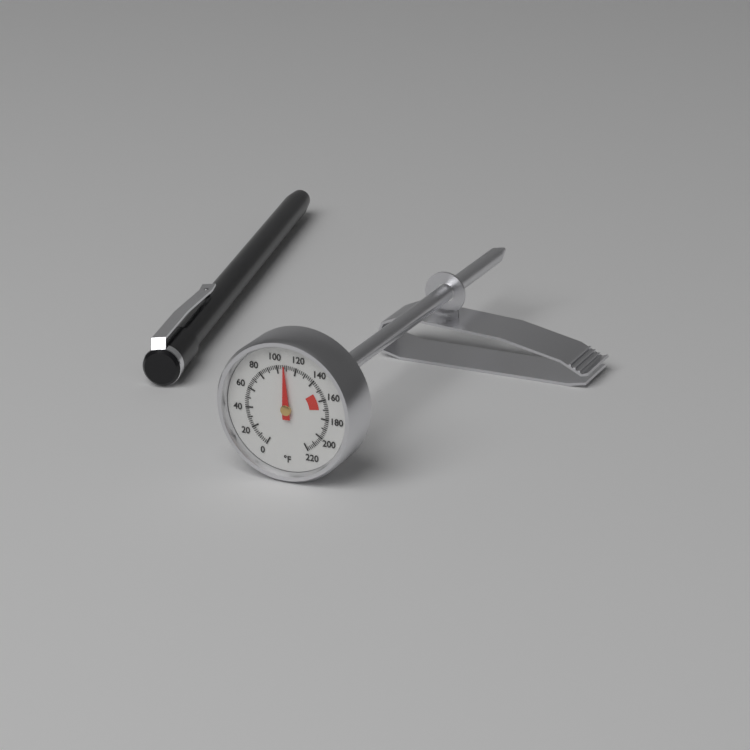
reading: 108 °F
